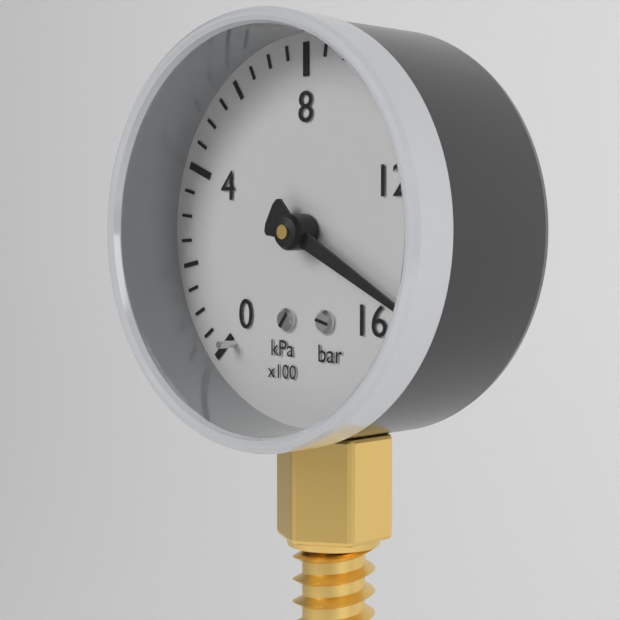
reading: 1500 kPa
